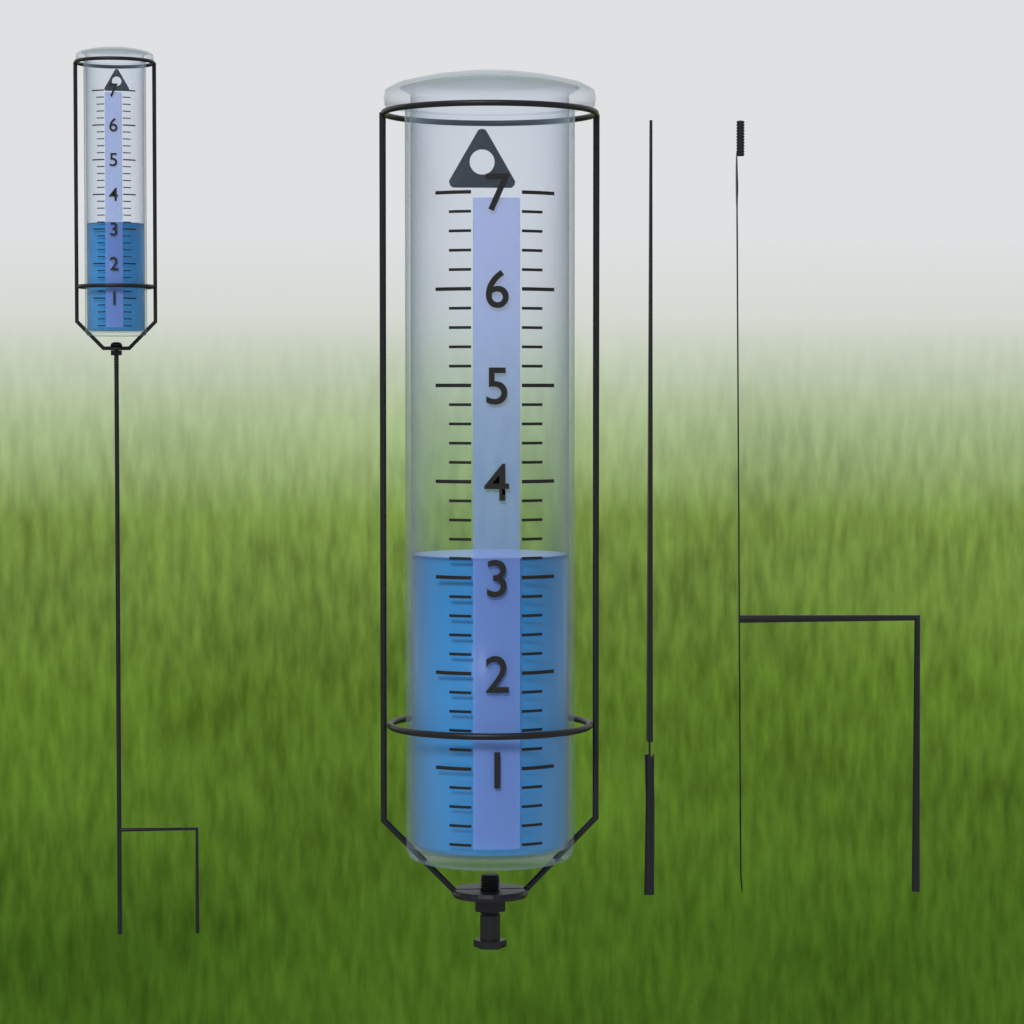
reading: 3.2 (no unit)
